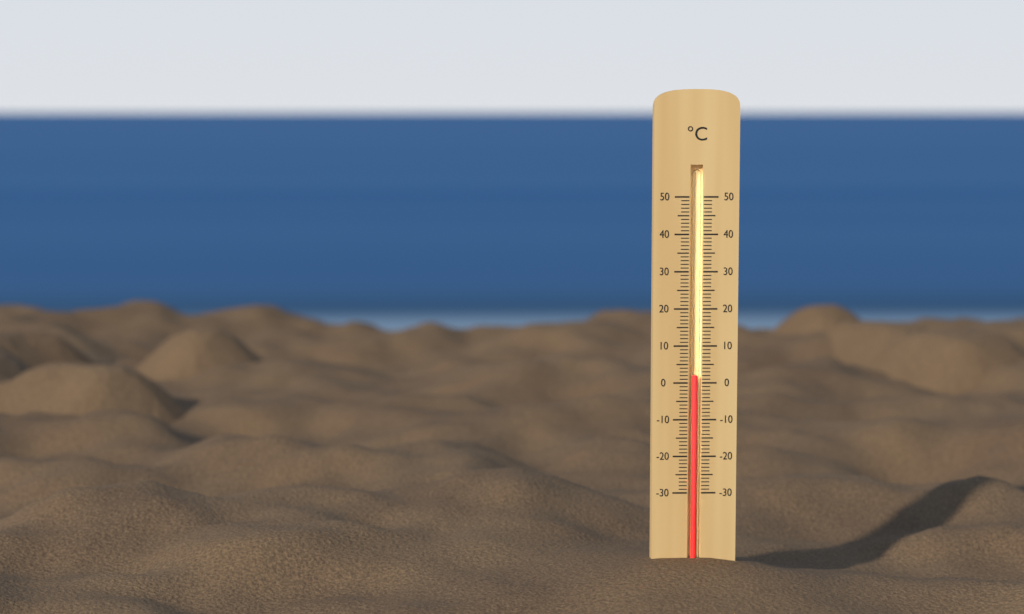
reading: 2 °C
